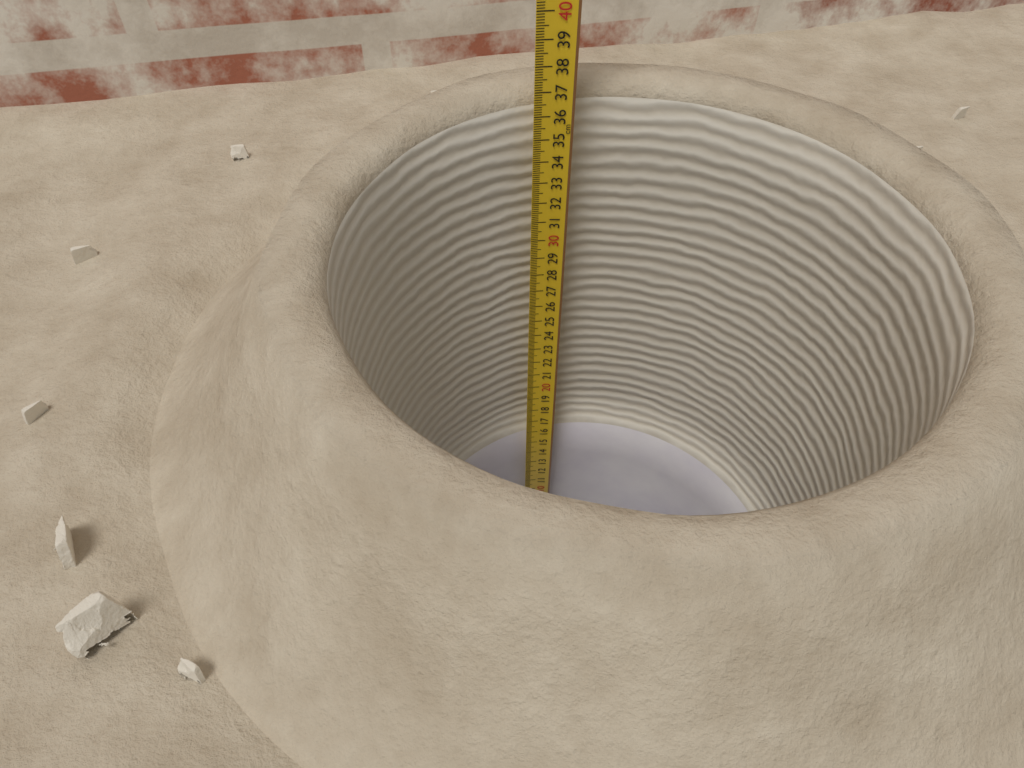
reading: 36.7 cm
